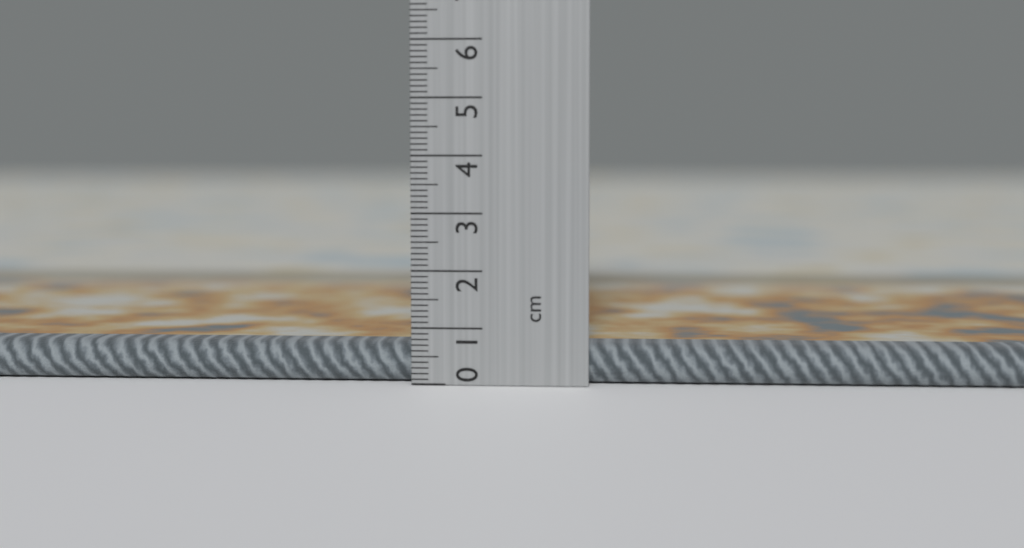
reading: 0.7 cm
